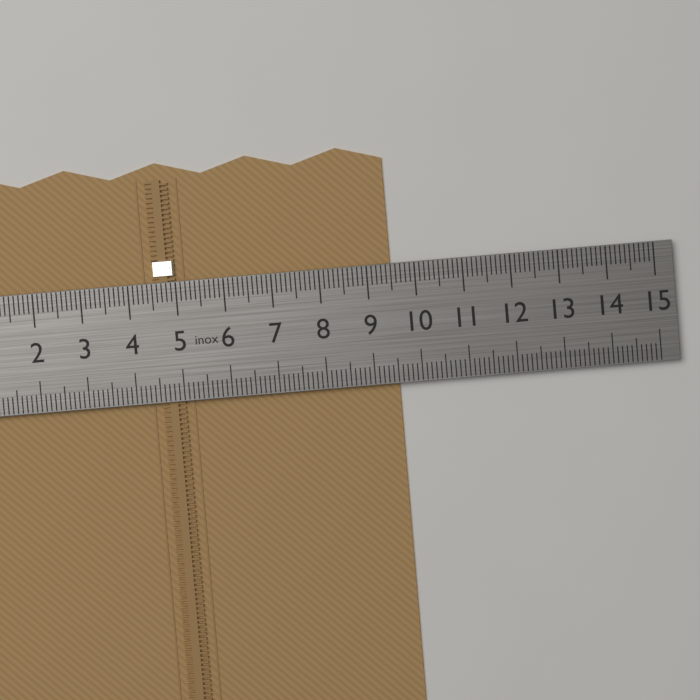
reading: 9.5 cm
